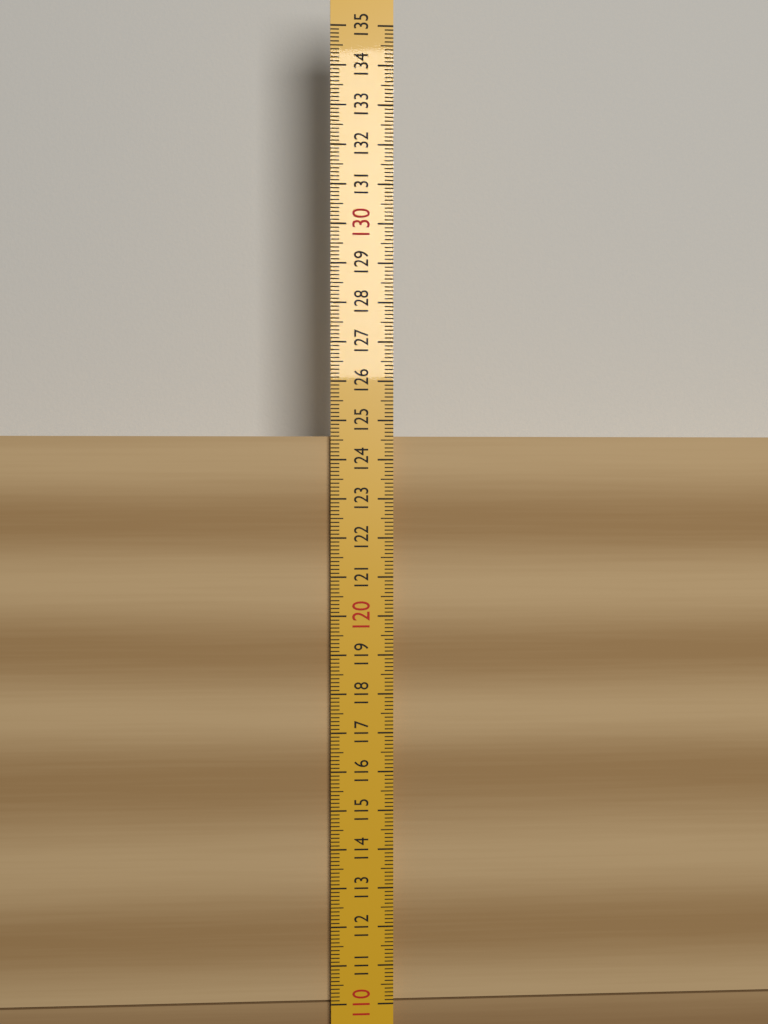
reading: 124.6 (no unit)
